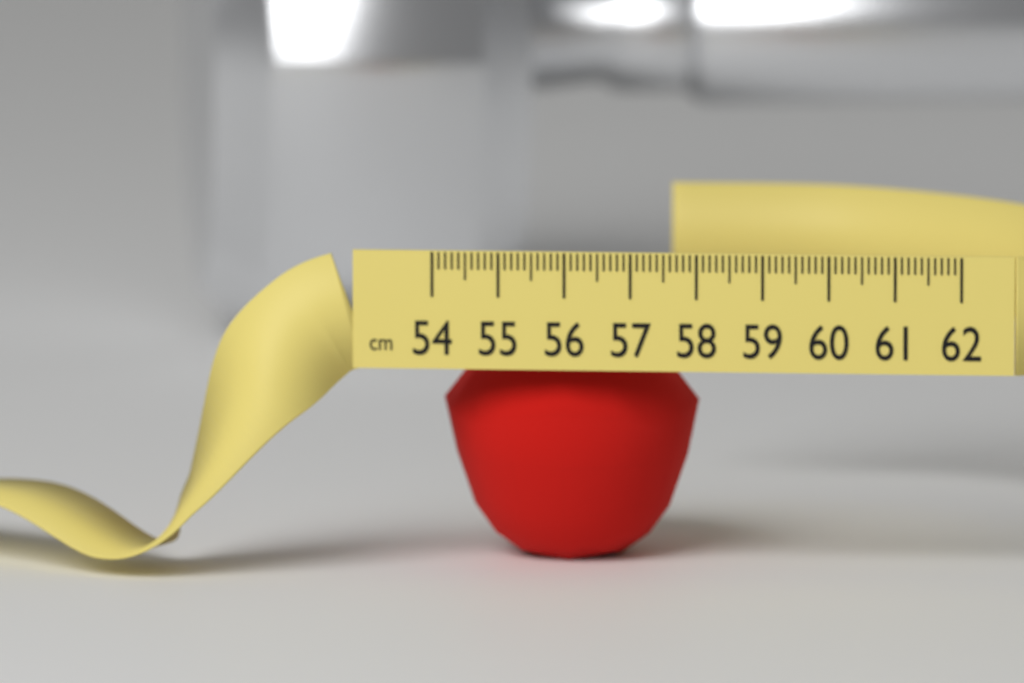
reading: 57.9 cm
